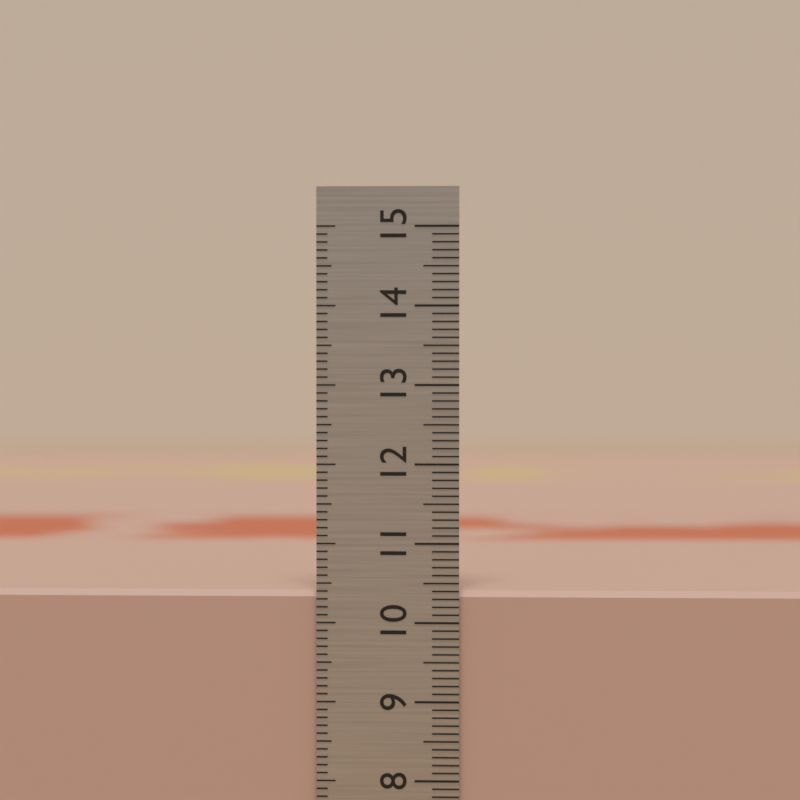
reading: 10.4 cm
